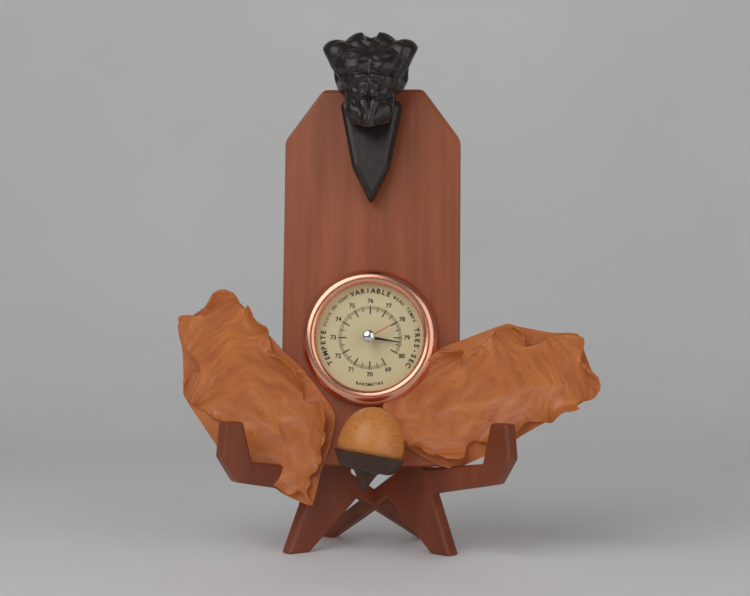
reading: 79.3 (no unit)
